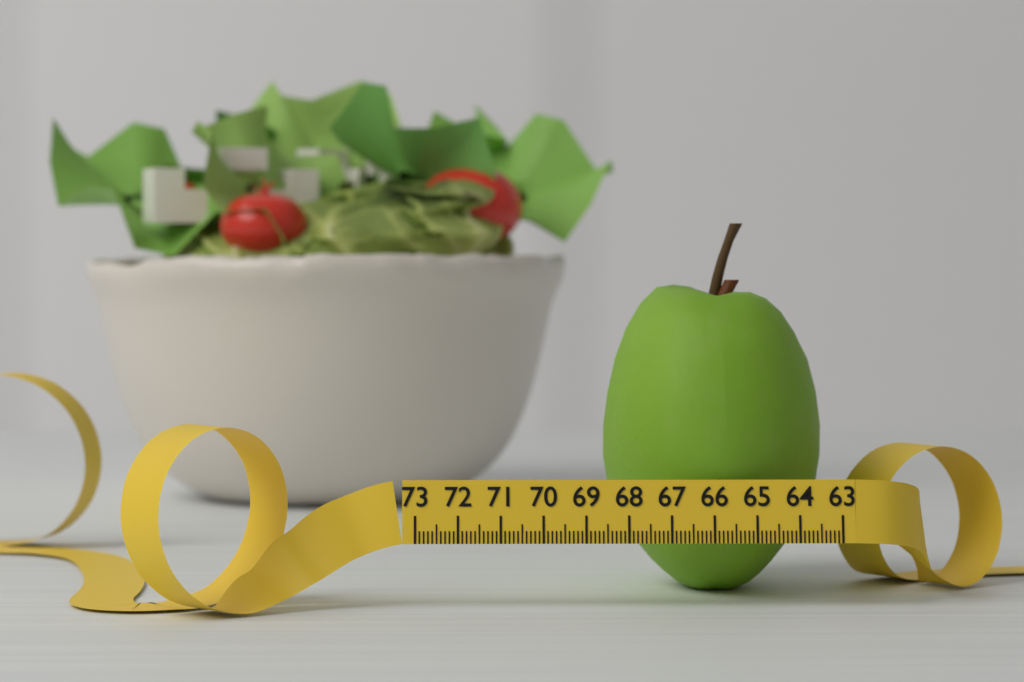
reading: 68.4 (no unit)
